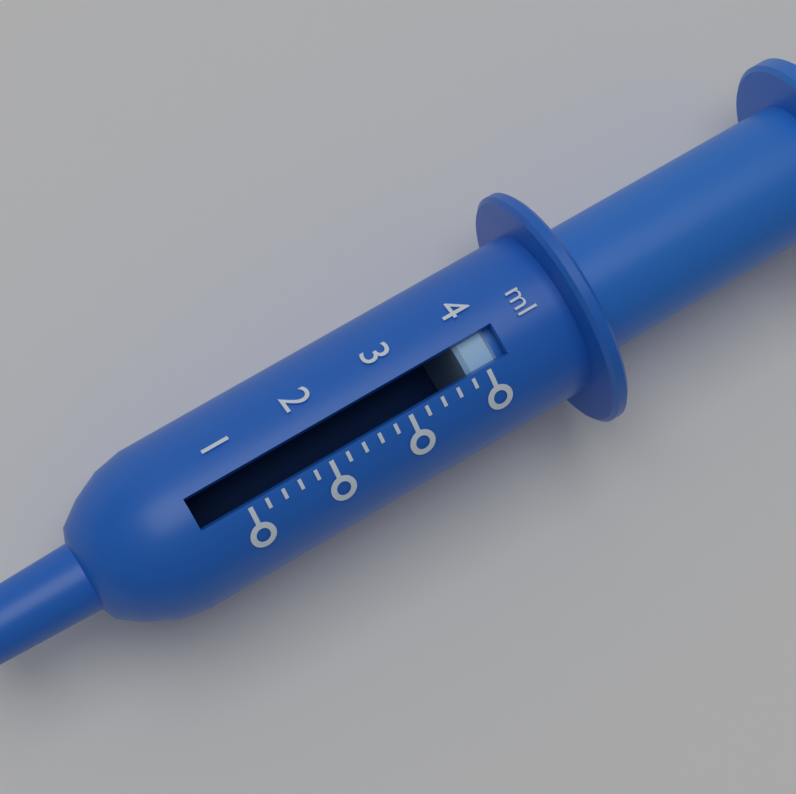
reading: 3.8 ml
